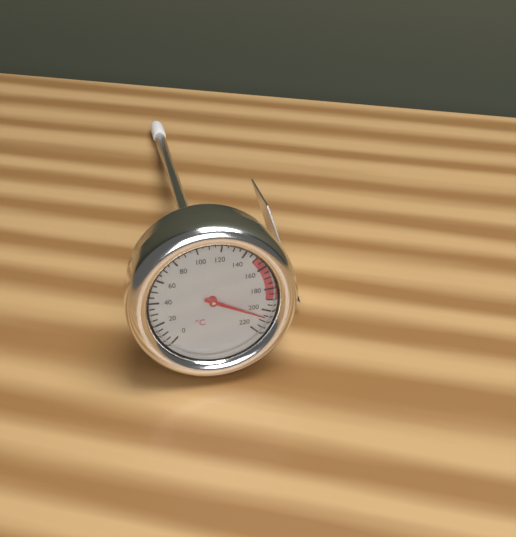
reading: 205 °C
